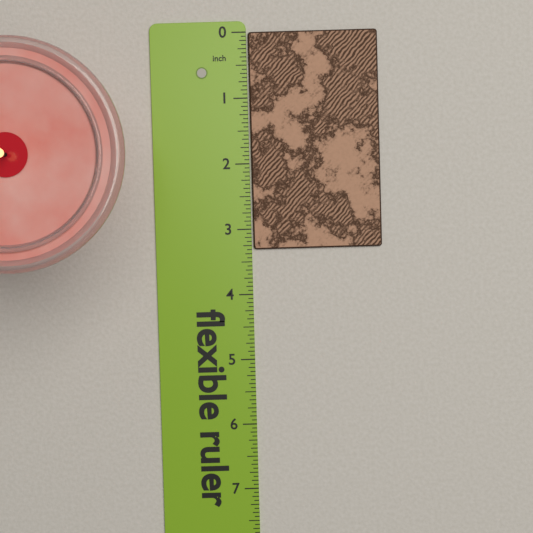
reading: 3.3125 in
